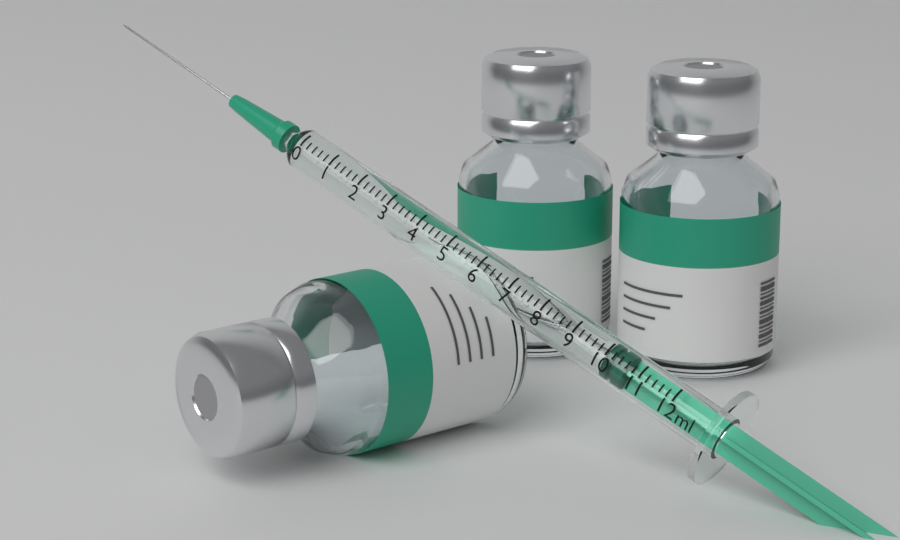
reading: 10.0 ml
